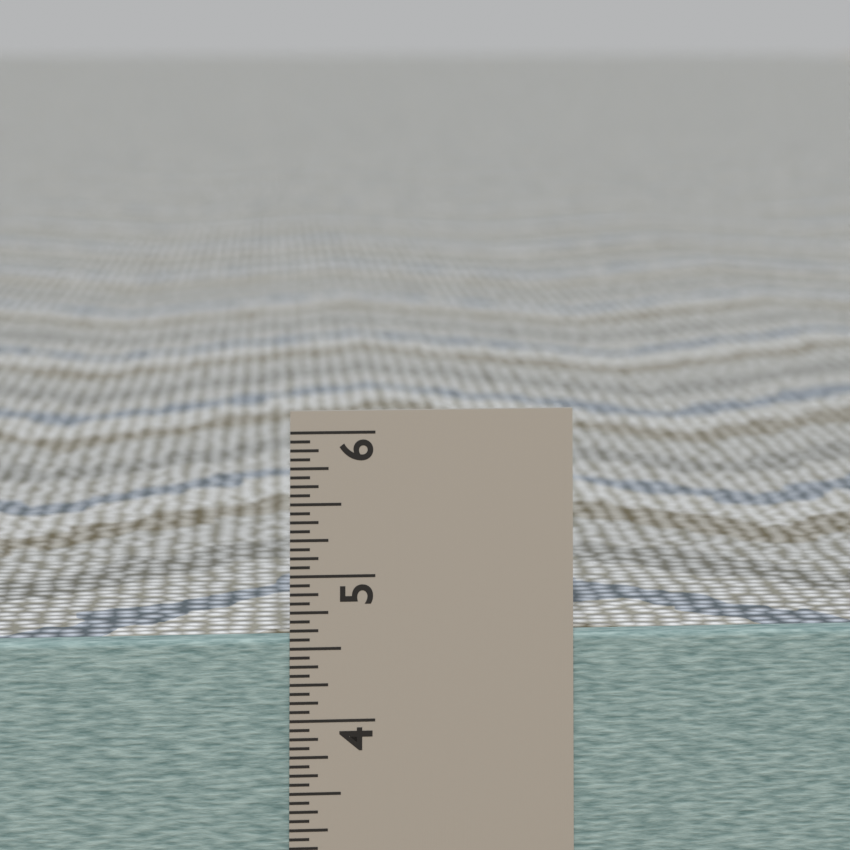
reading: 4.5625 in
